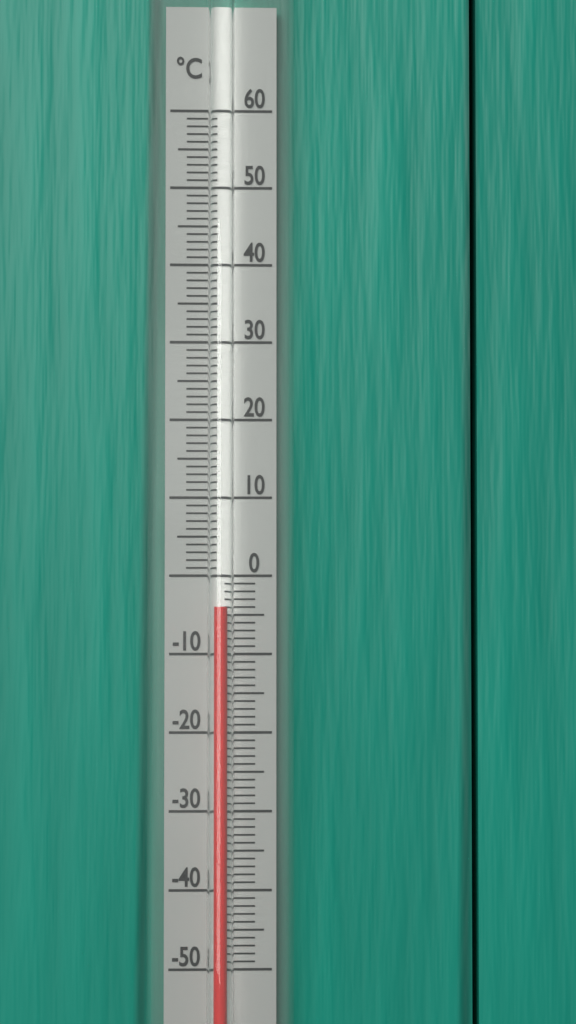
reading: -4 °C
